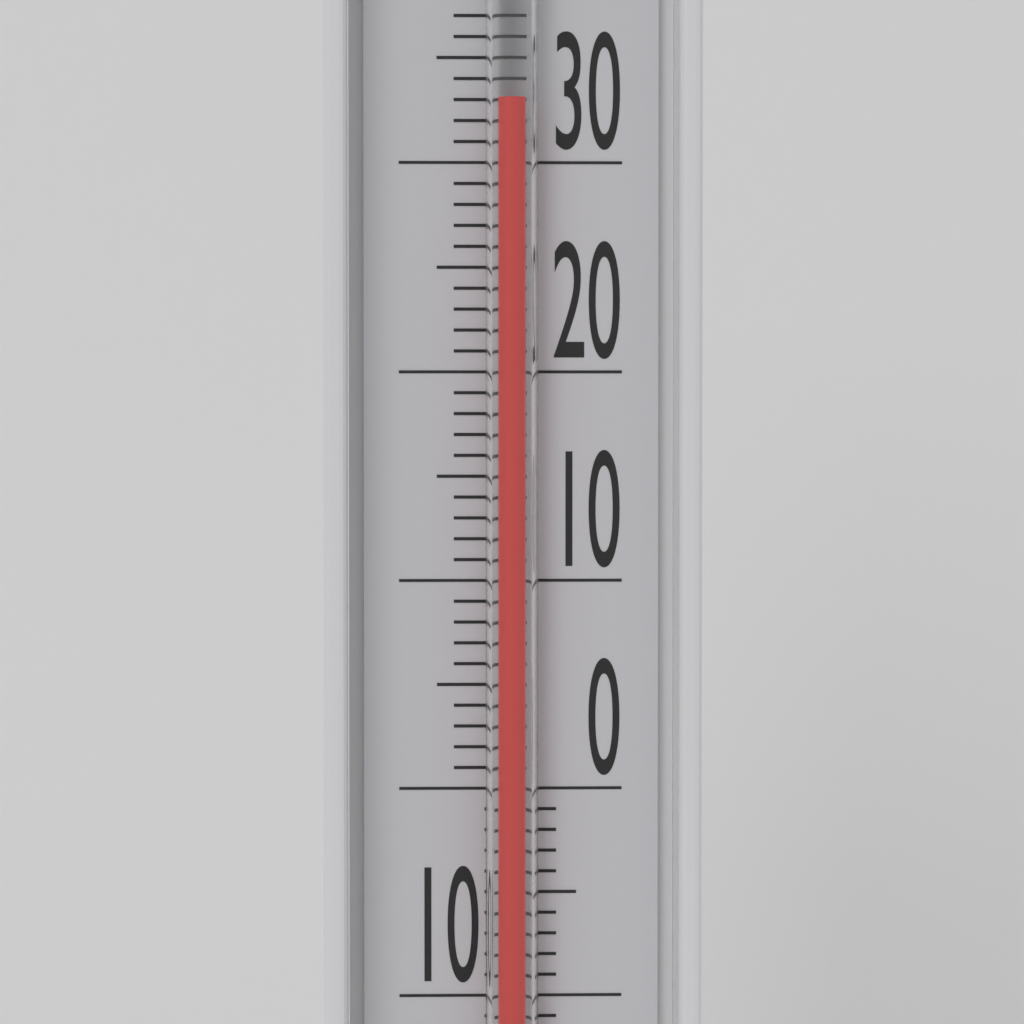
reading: 33 °C
